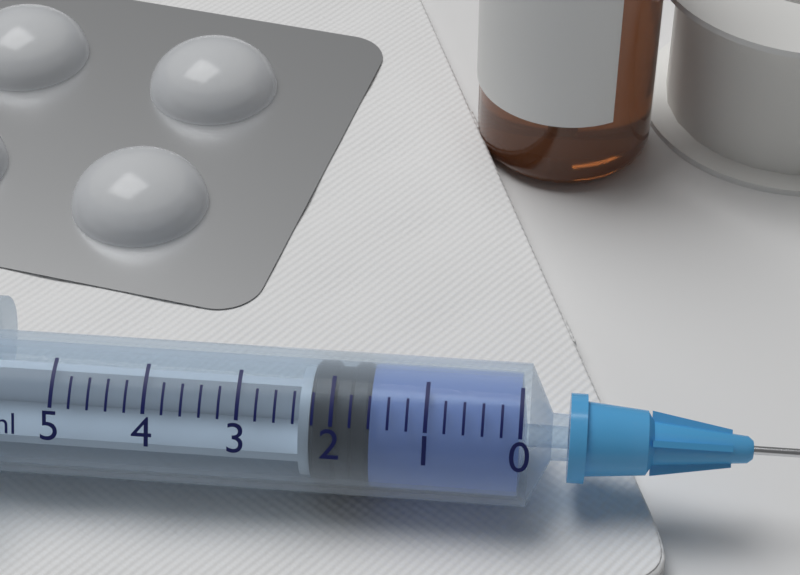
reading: 1.6 ml
